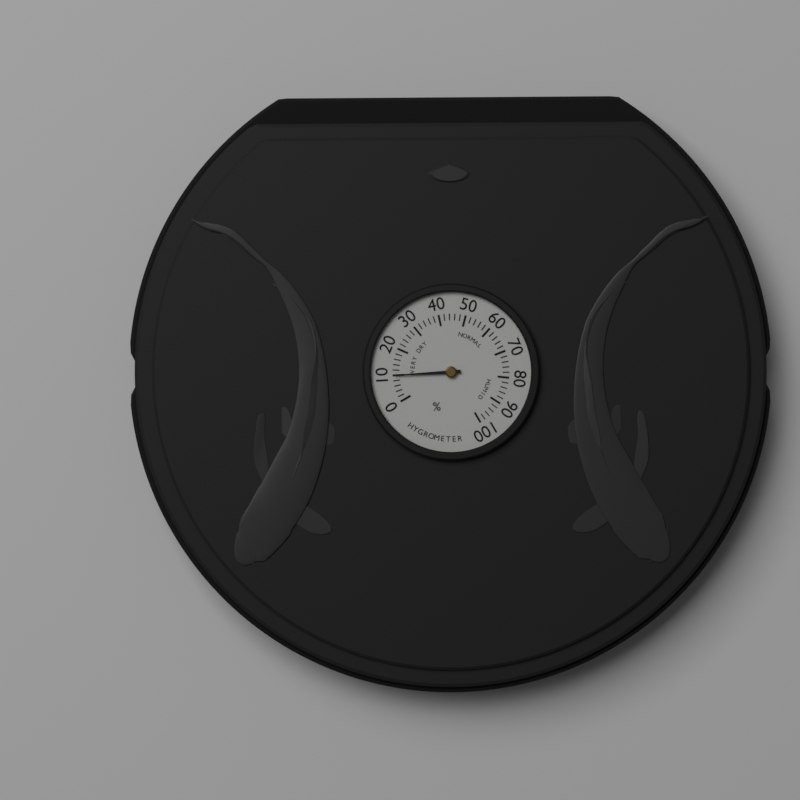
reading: 10 %
